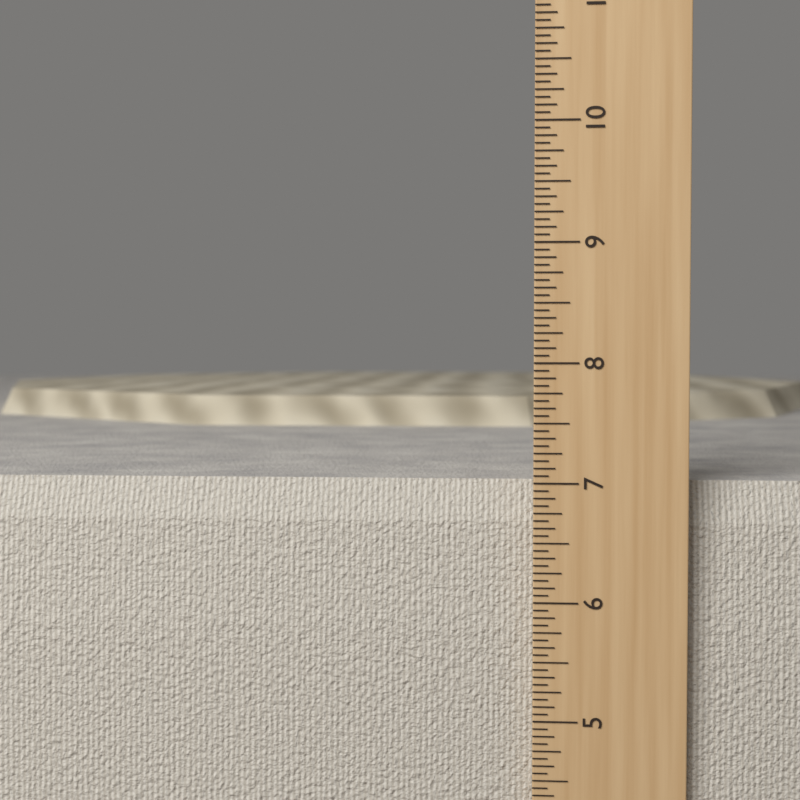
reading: 7.0000 in
